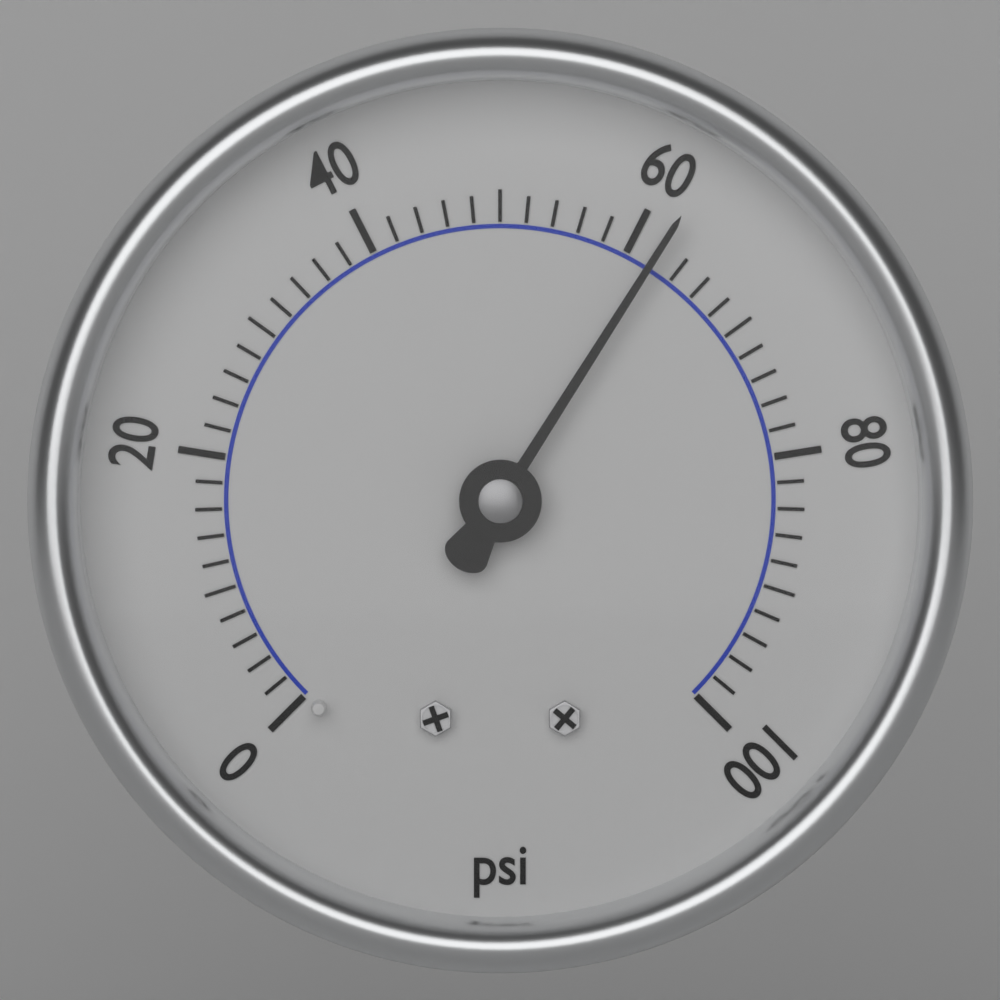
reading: 62 psi
